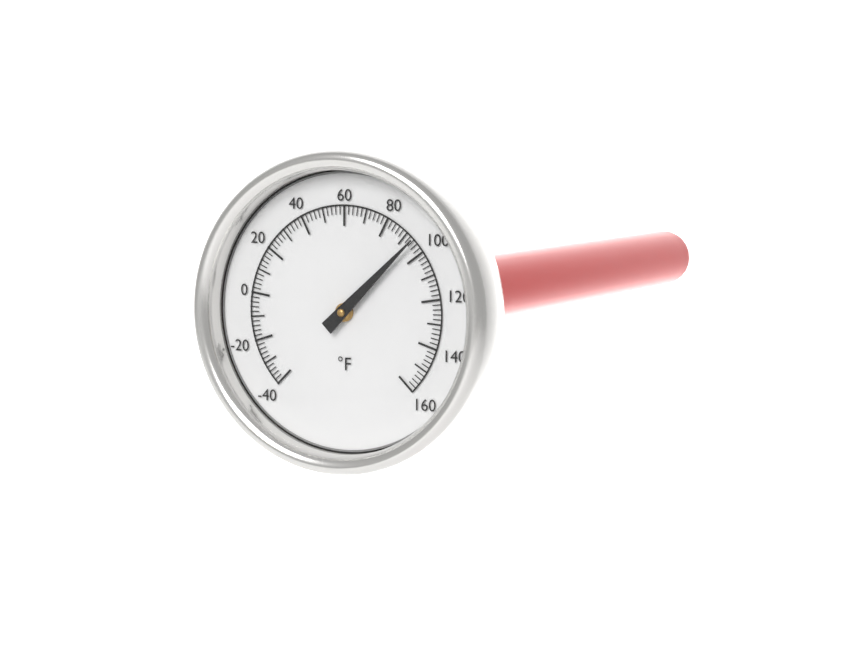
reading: 94 °F
